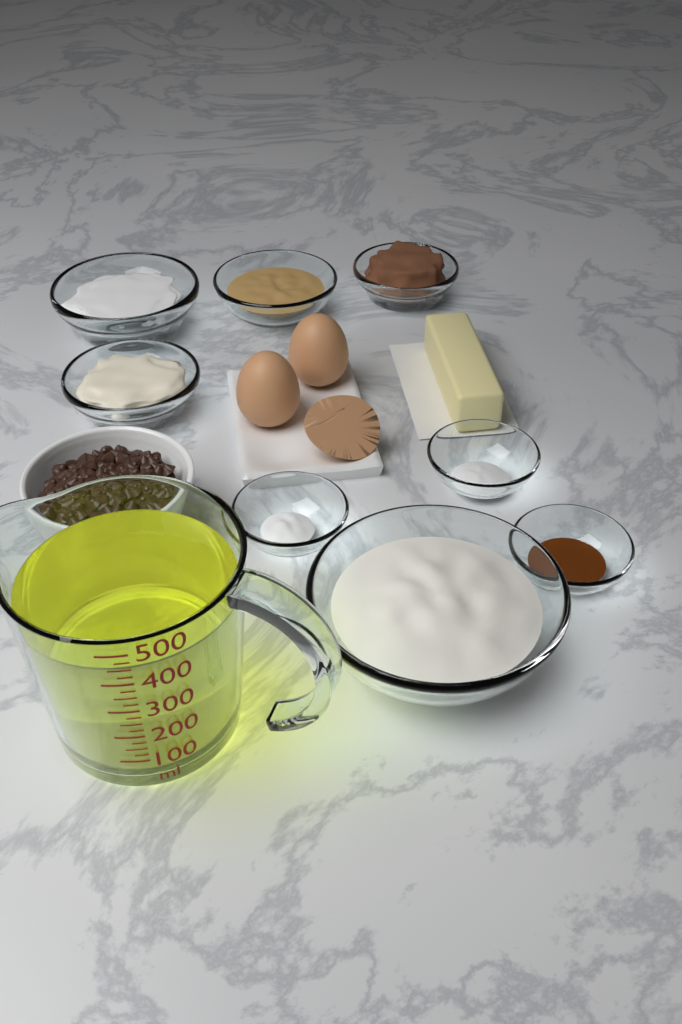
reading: 450 ml
